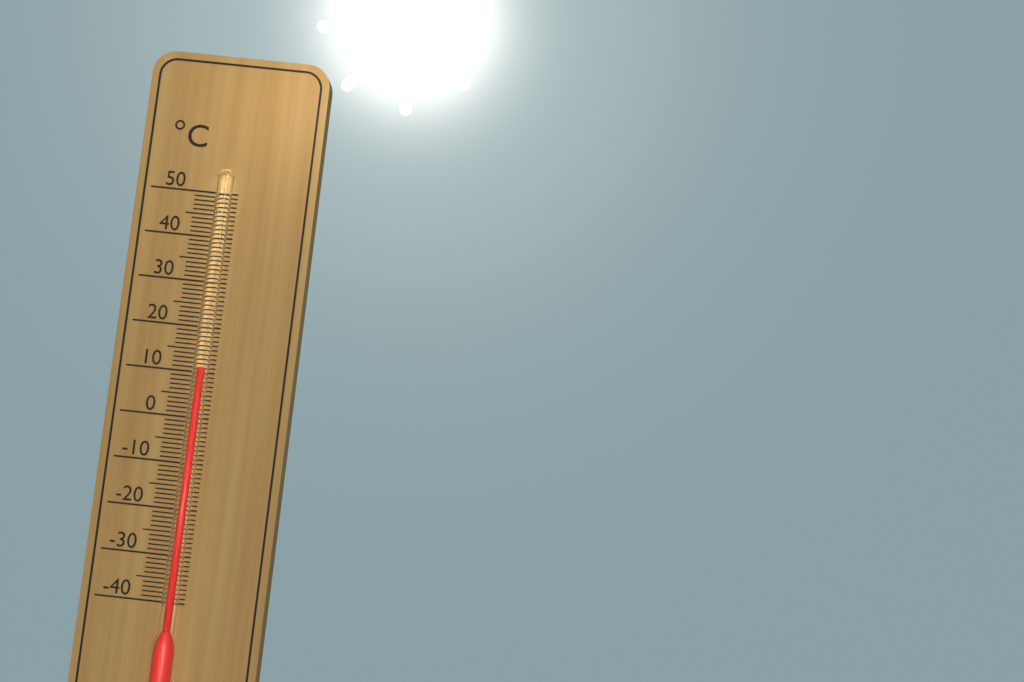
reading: 11 °C
